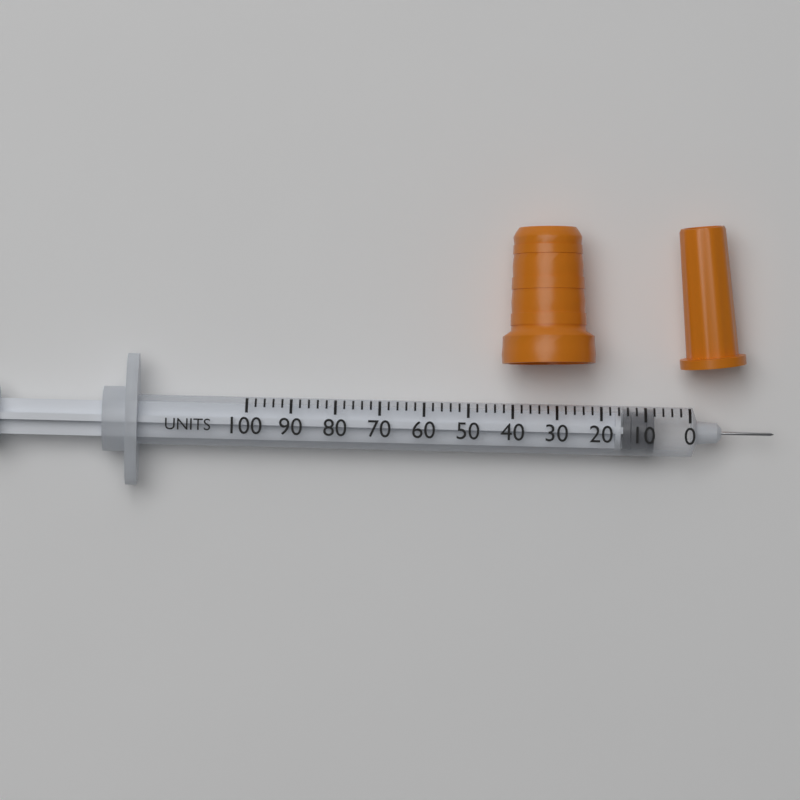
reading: 8 units
